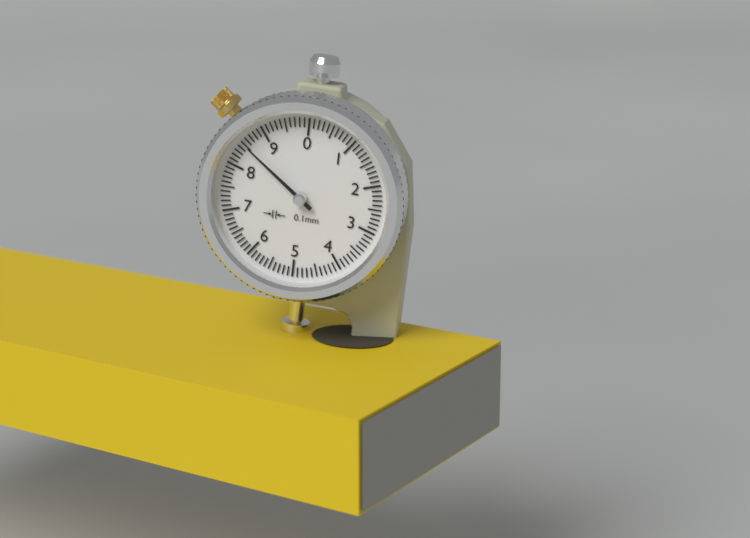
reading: 8.5 mm
